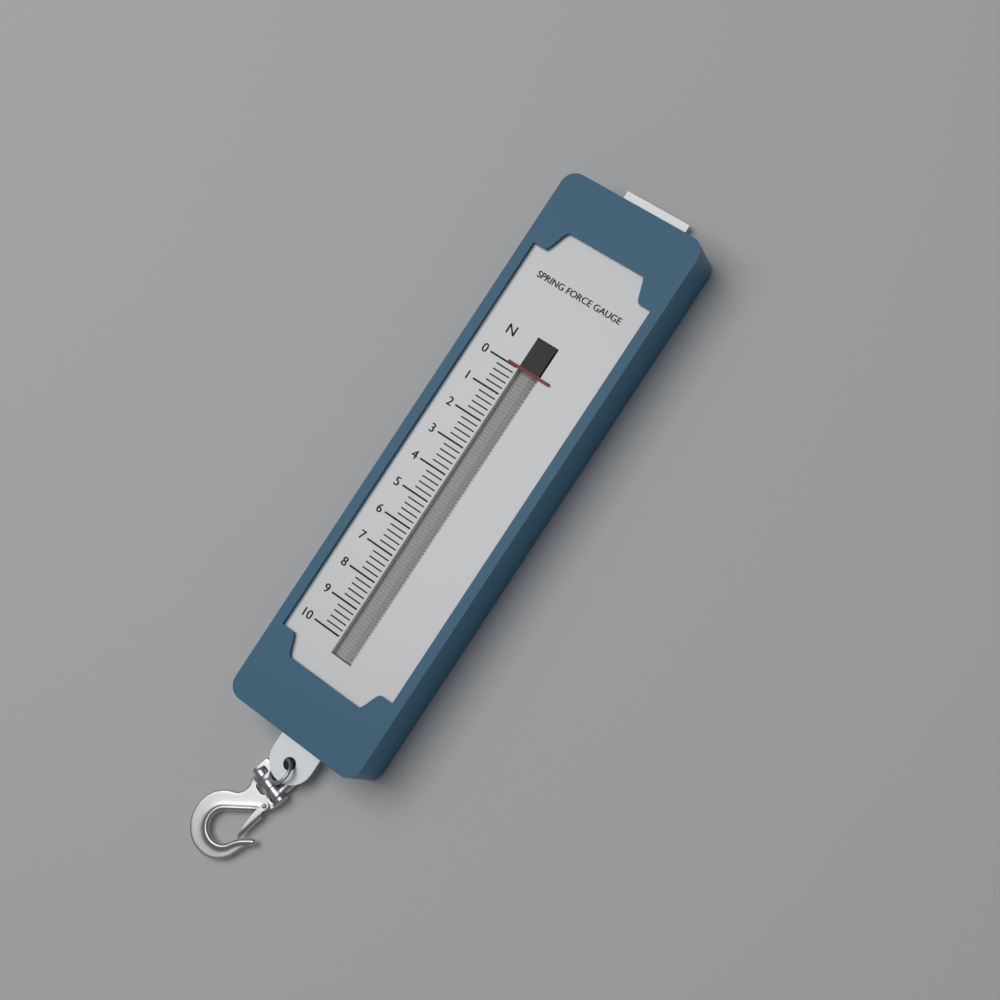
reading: 0.0 N
